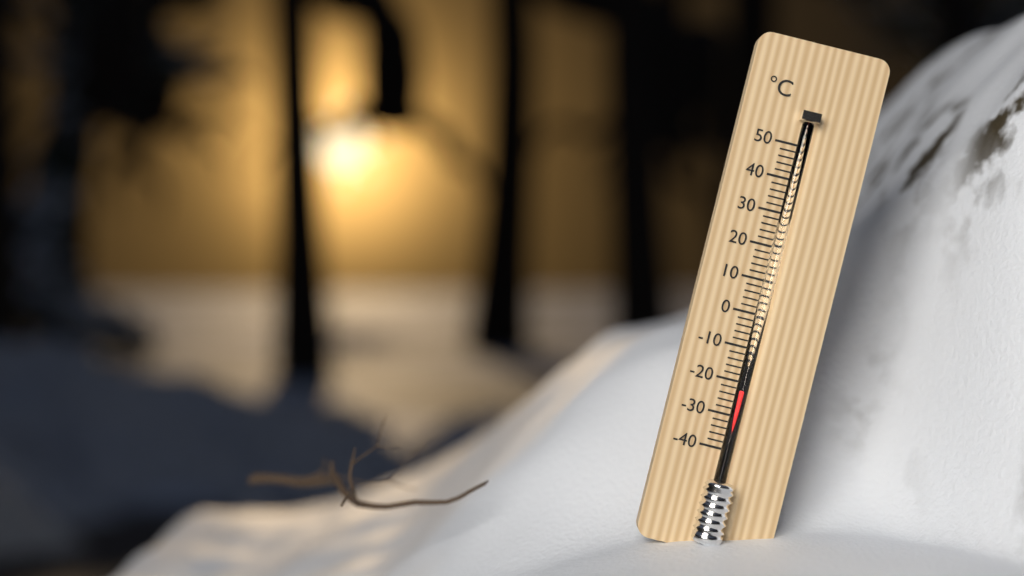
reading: -22 °C
